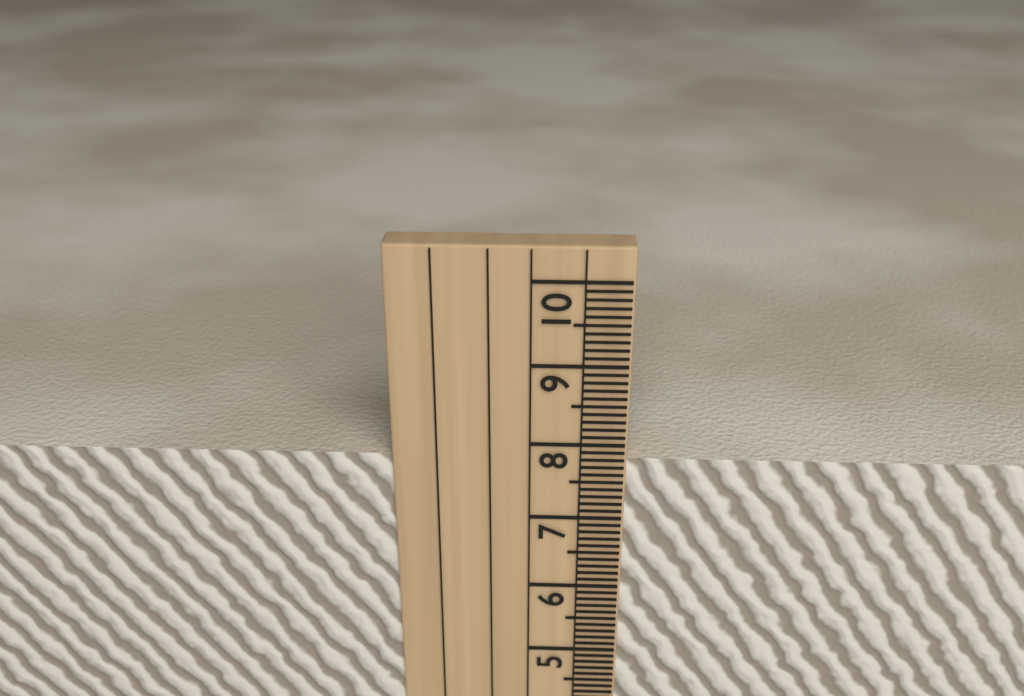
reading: 7.8 cm
